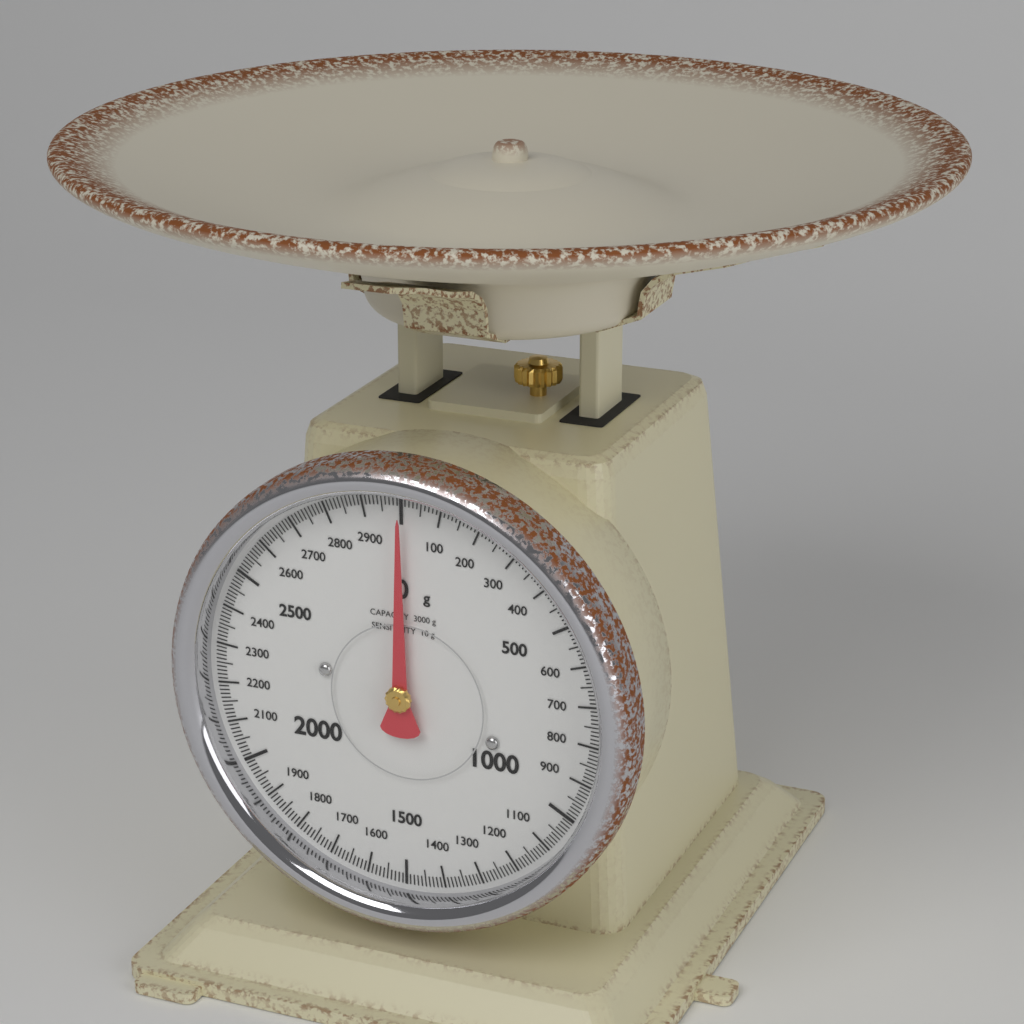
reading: 0 g
